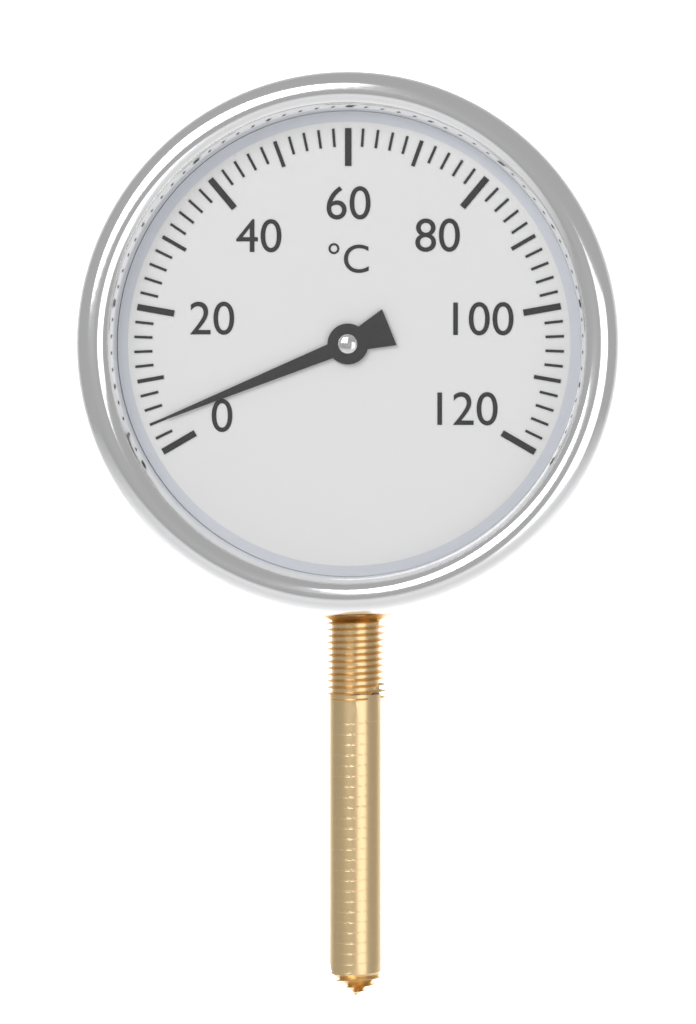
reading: 4 °C
